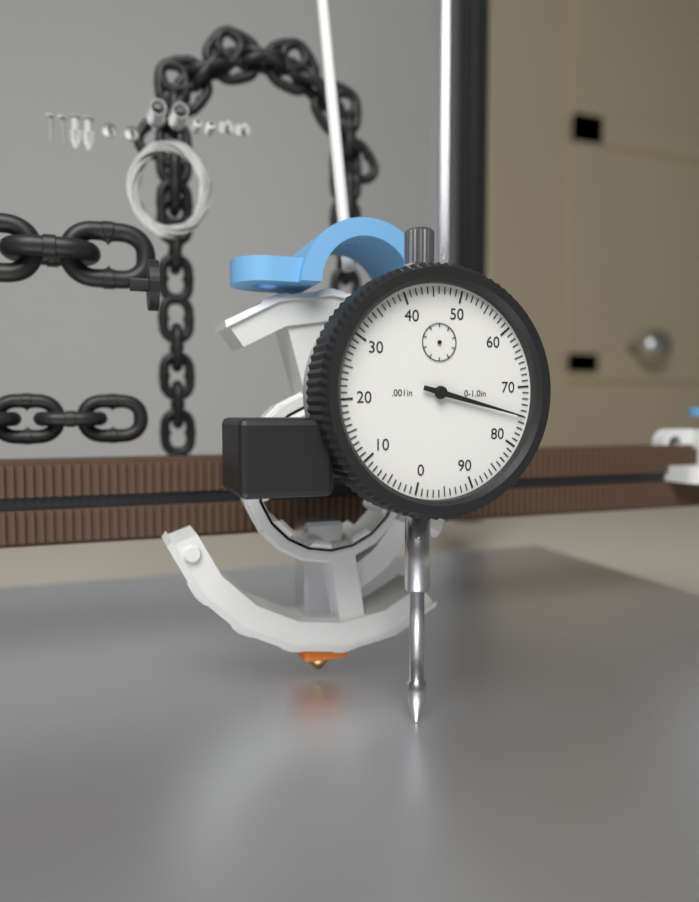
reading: 0.075 in
